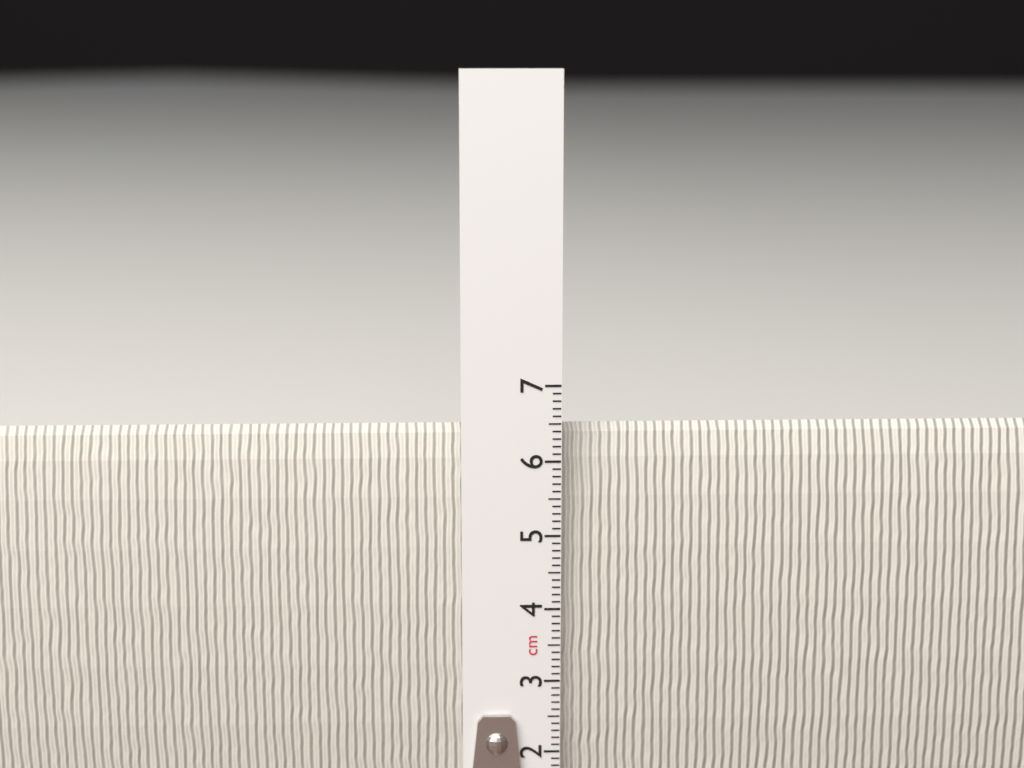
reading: 6.4 cm
